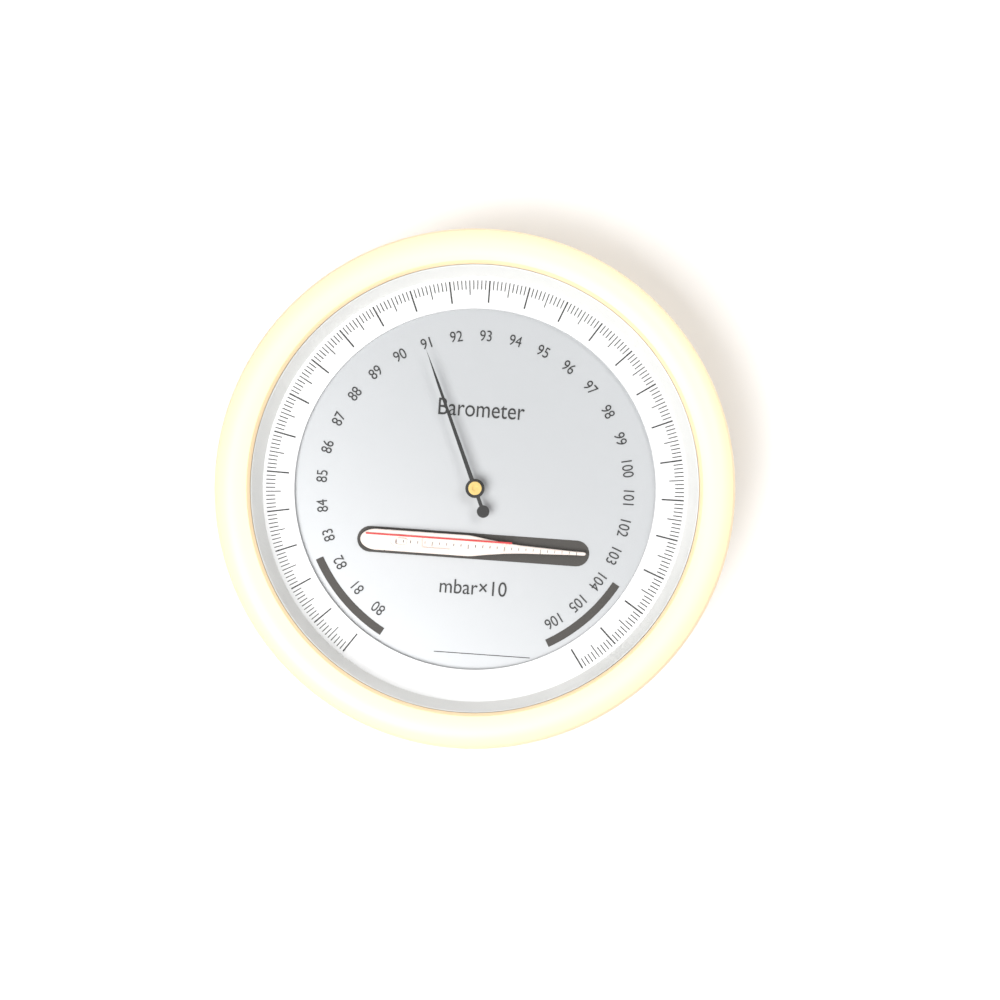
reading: 90.9 mbar×10
